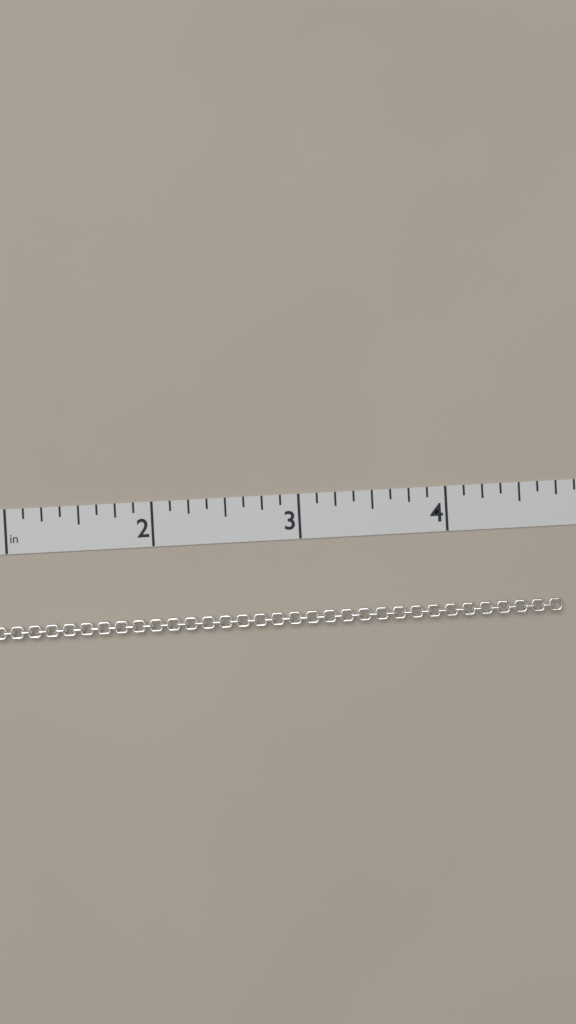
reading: 4.750 in
